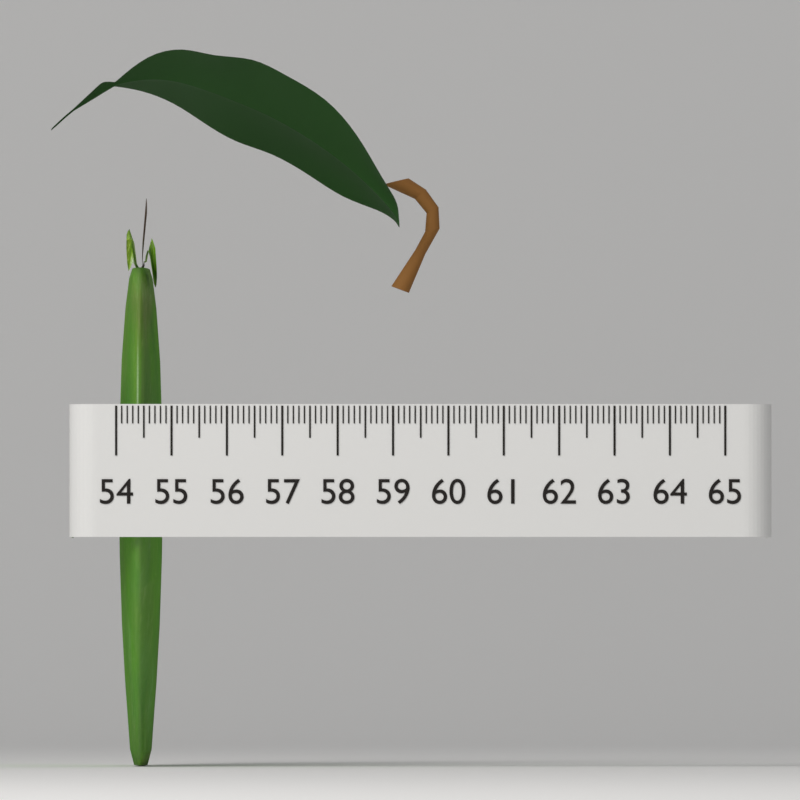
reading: 54.8 (no unit)
